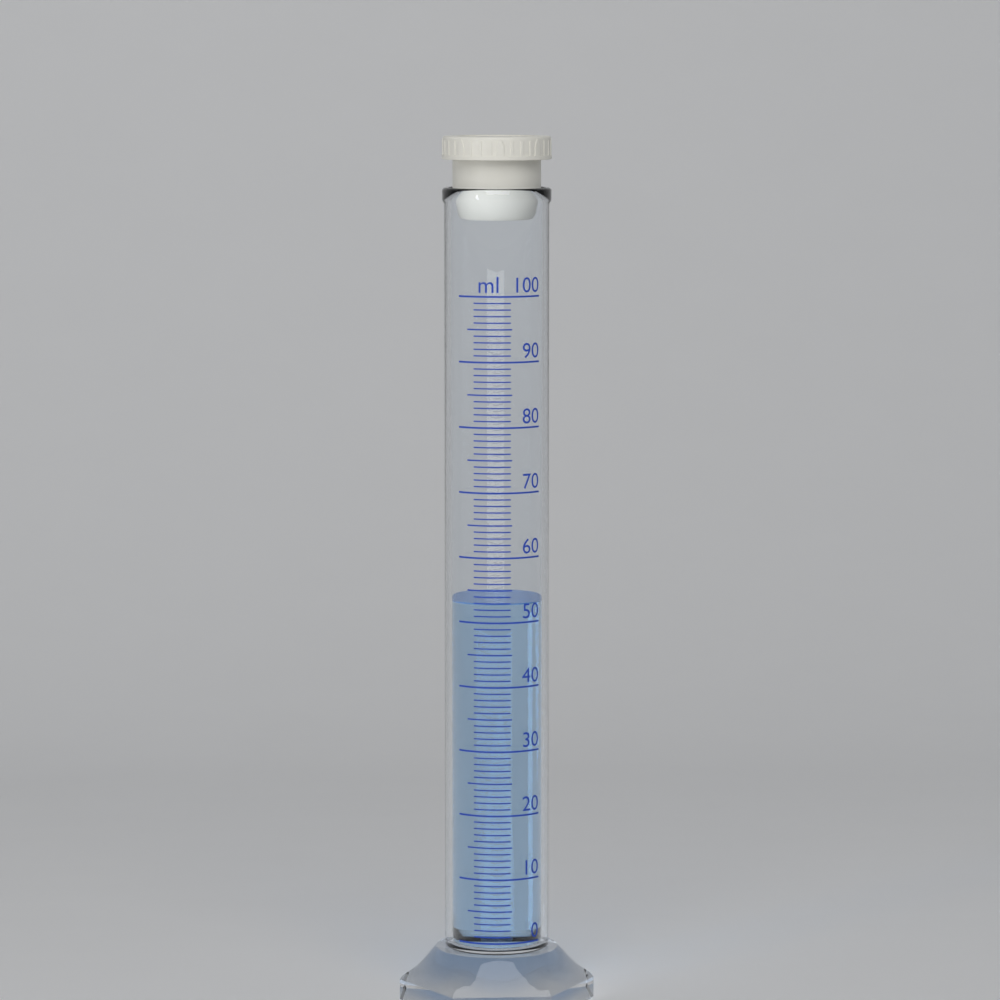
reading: 53 ml
